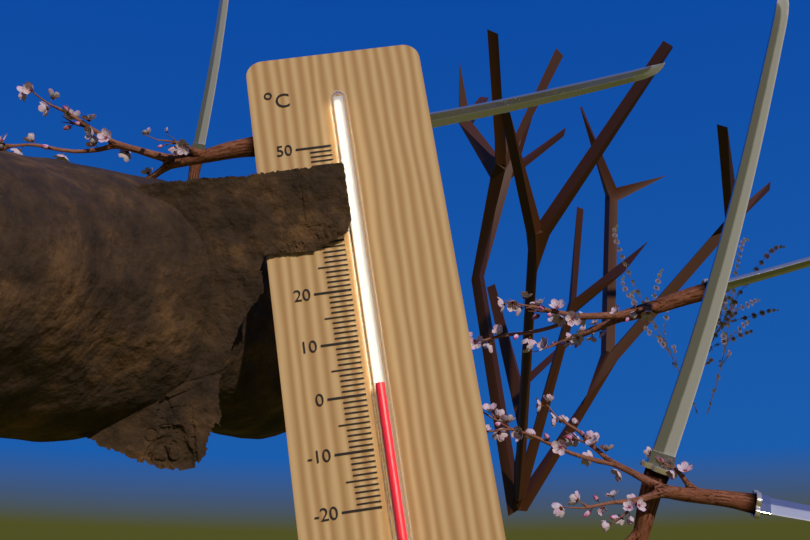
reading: 1 °C
